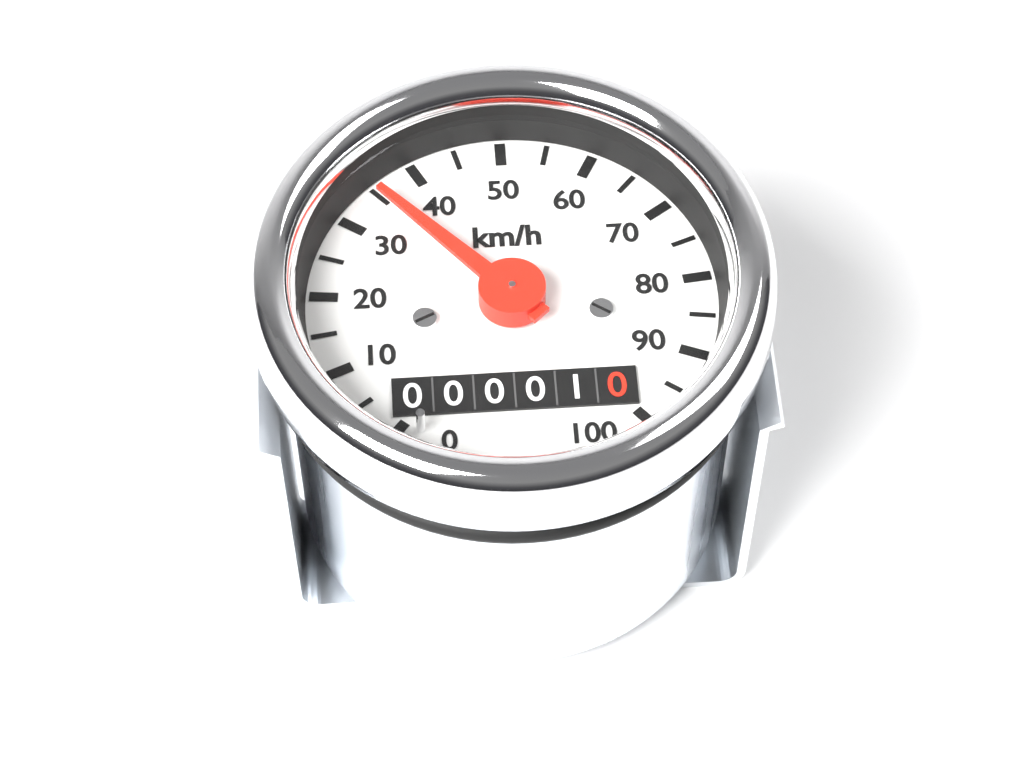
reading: 35 km/h
